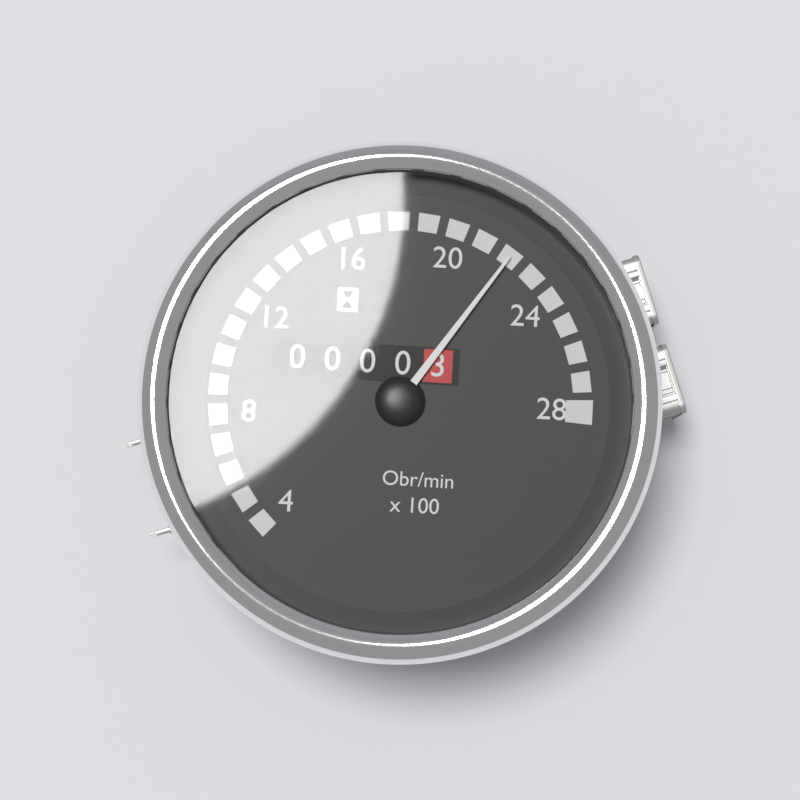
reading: 22 Obr/min x100
